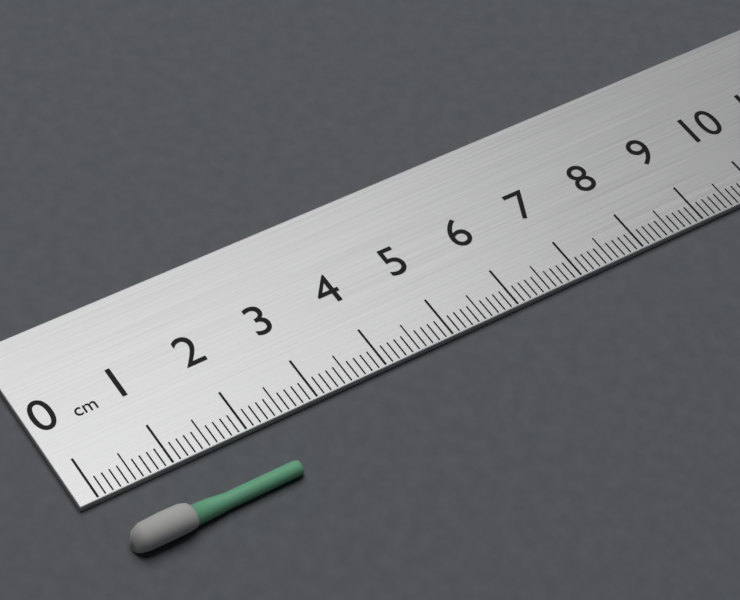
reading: 2.3 cm
